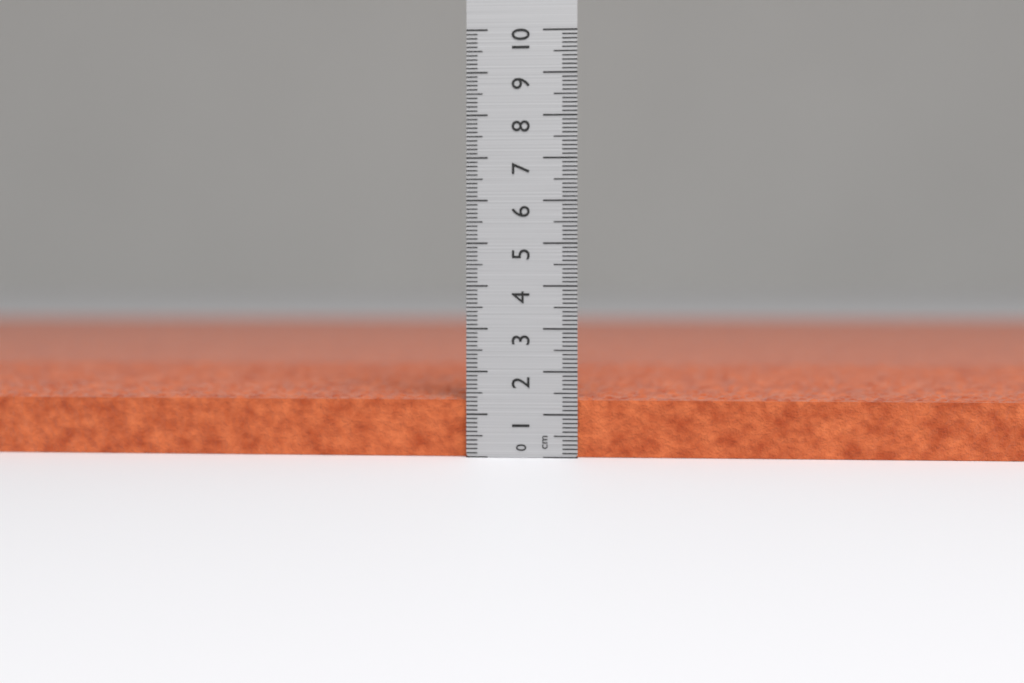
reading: 1.4 cm
